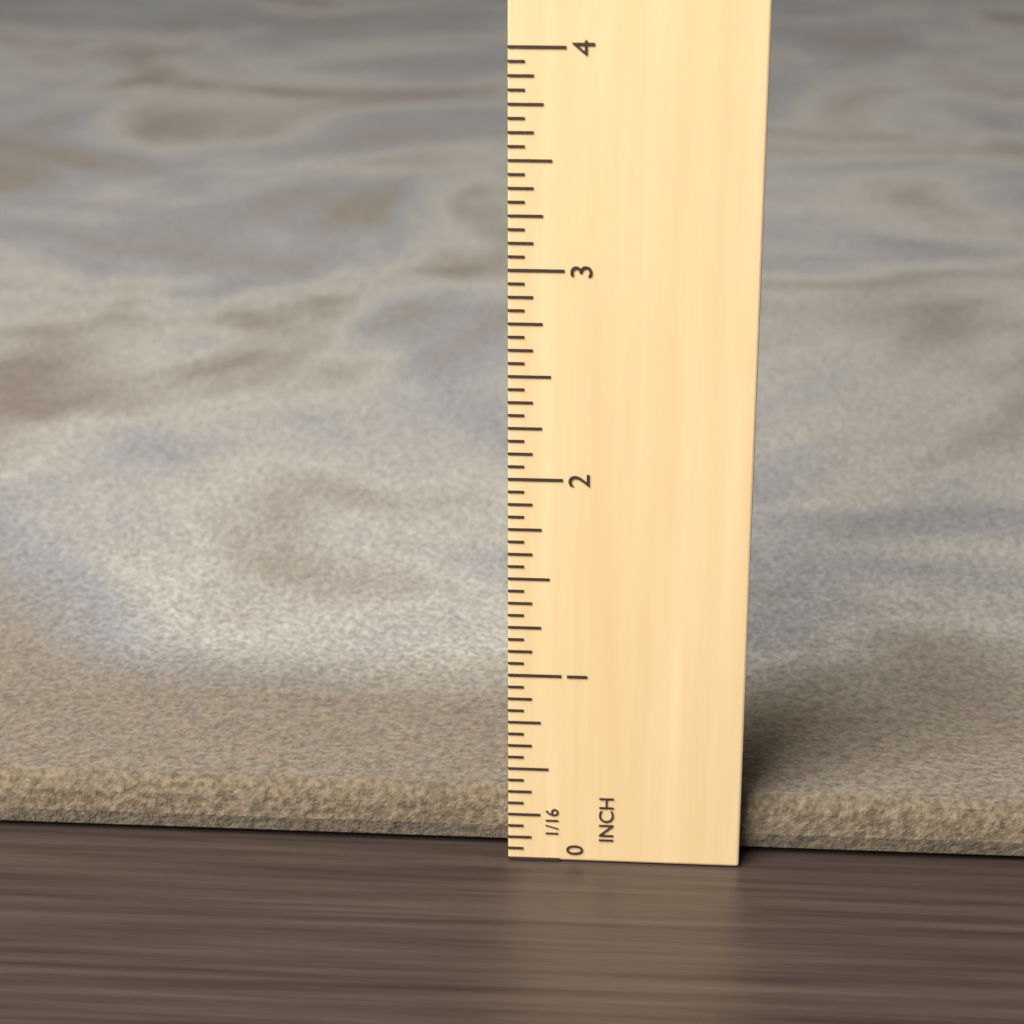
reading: 0.3125 in
